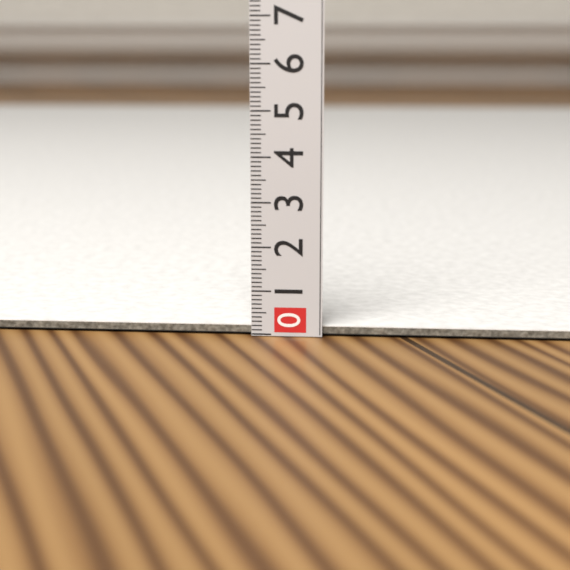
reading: 0.2 (no unit)
